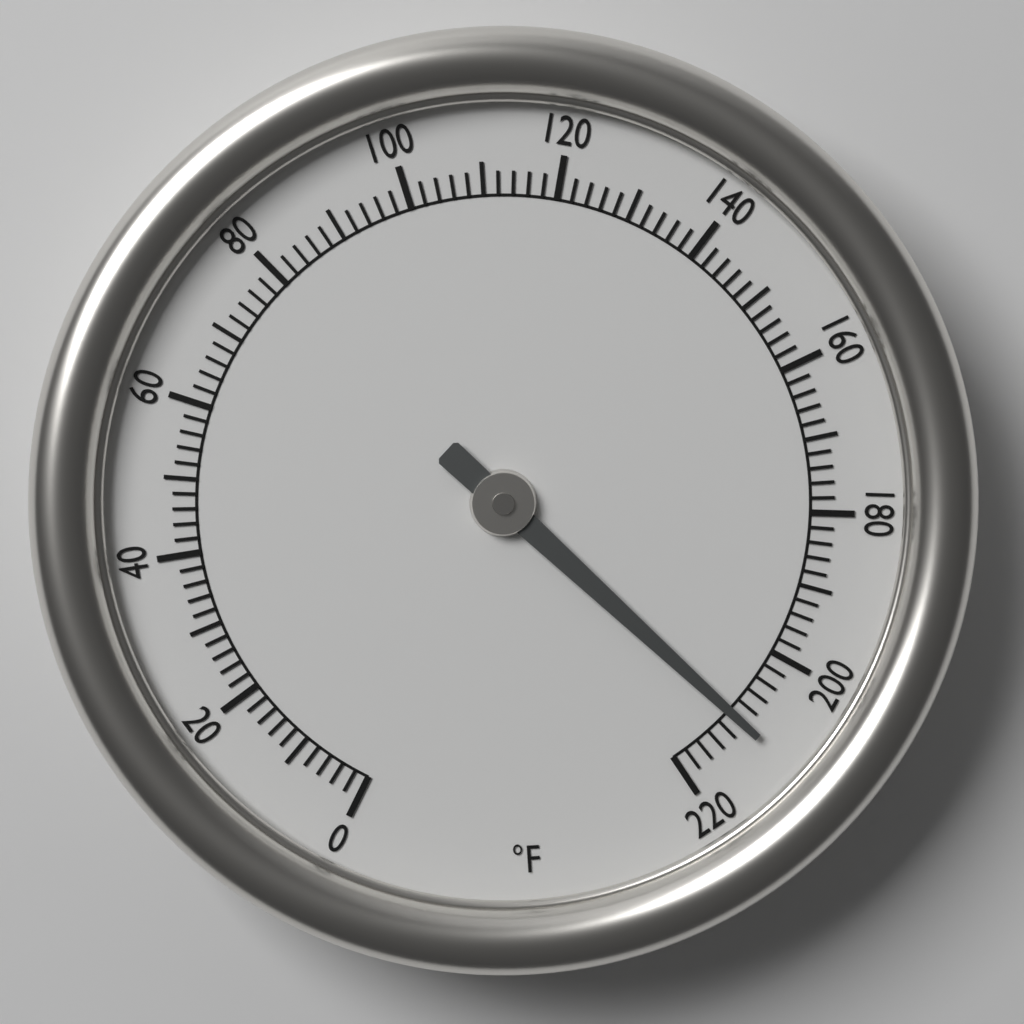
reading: 210 °F
